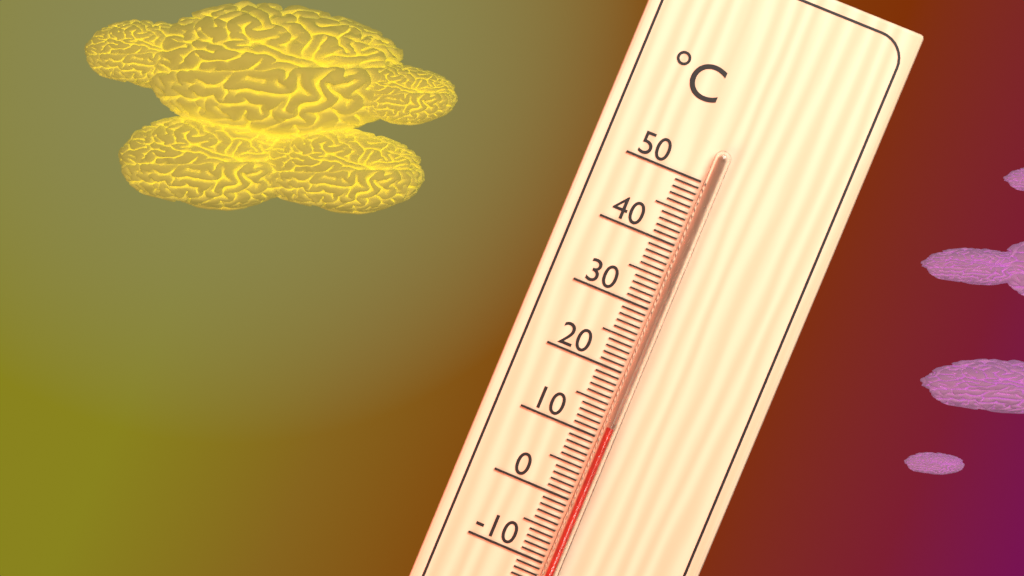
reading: 12 °C
